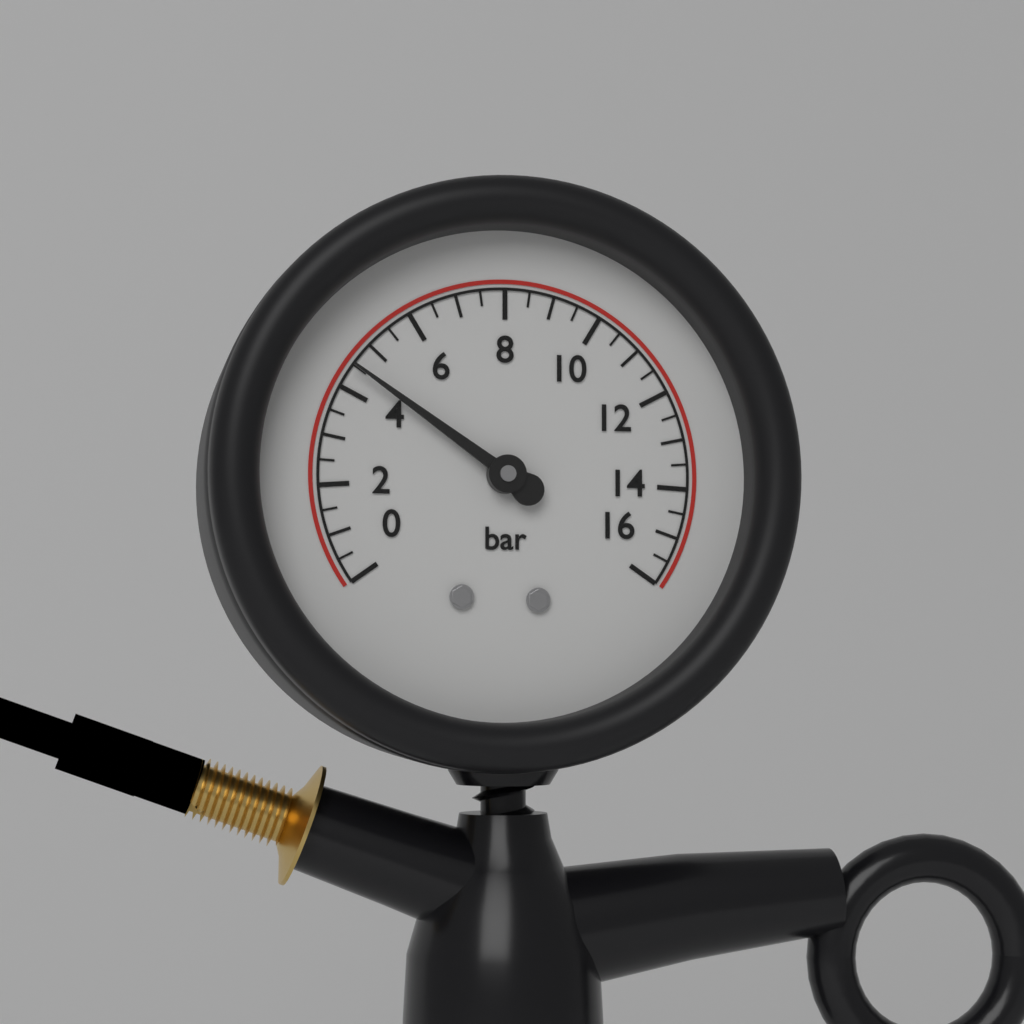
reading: 4.5 bar
